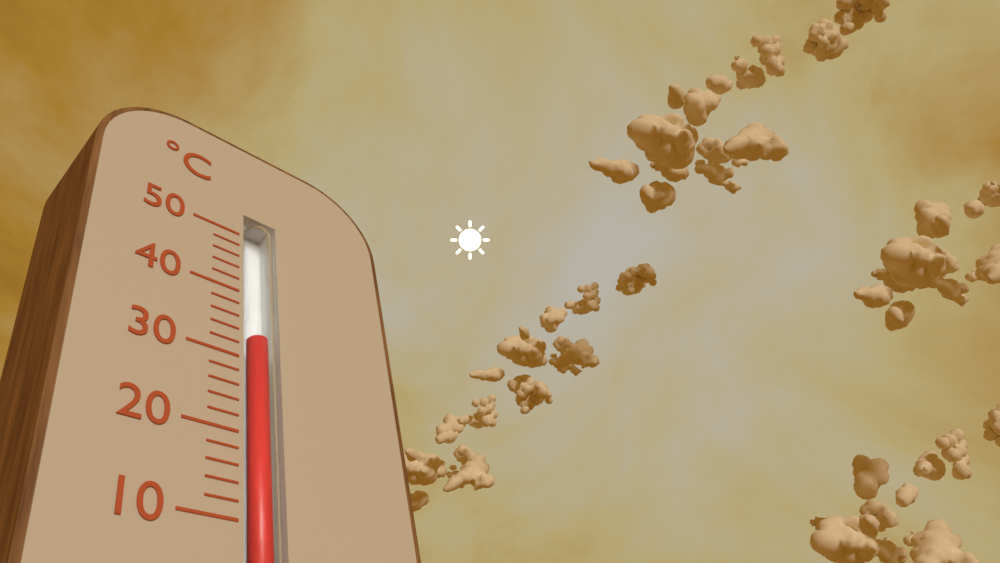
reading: 34 °C
